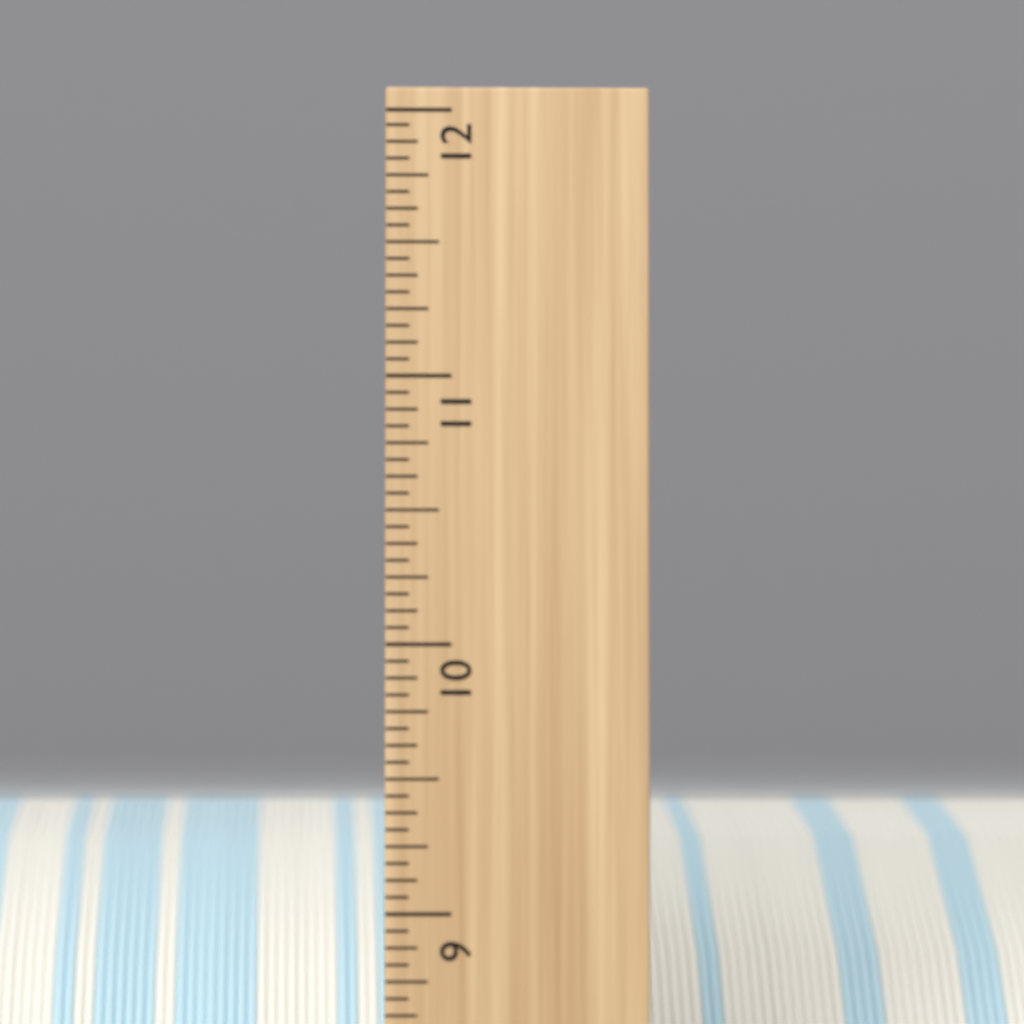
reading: 9.4375 inch
